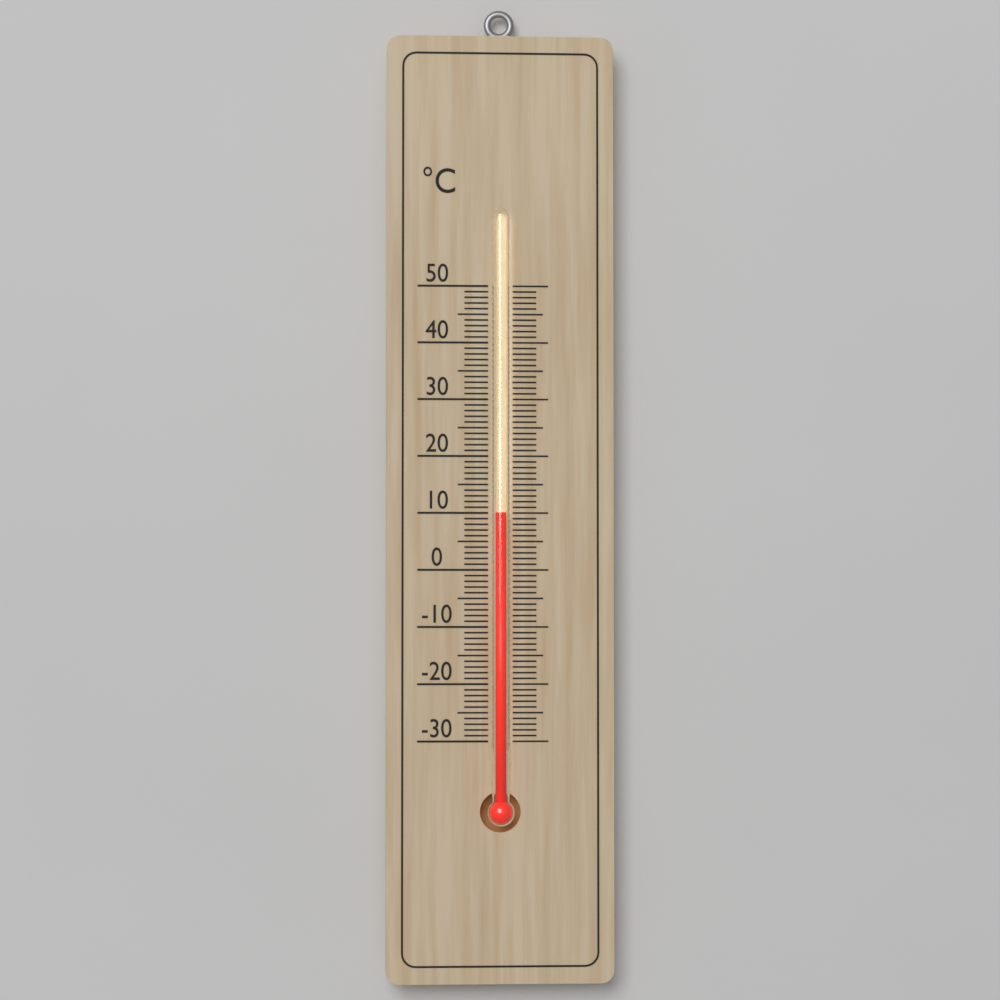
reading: 10 °C
